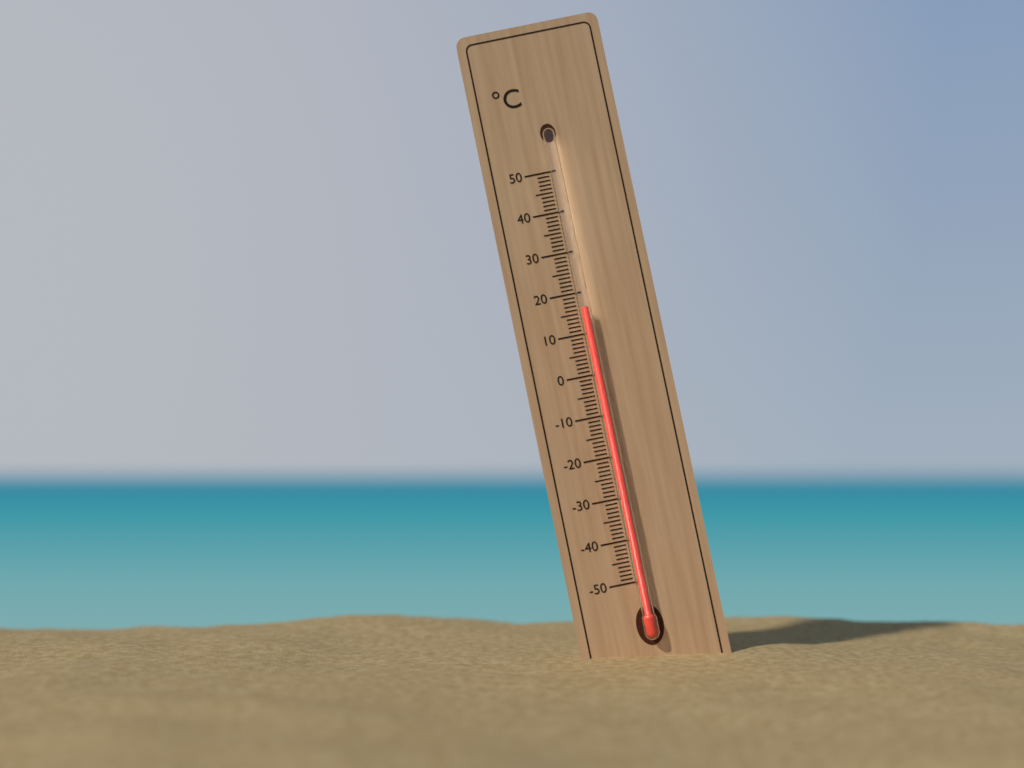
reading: 16 °C
